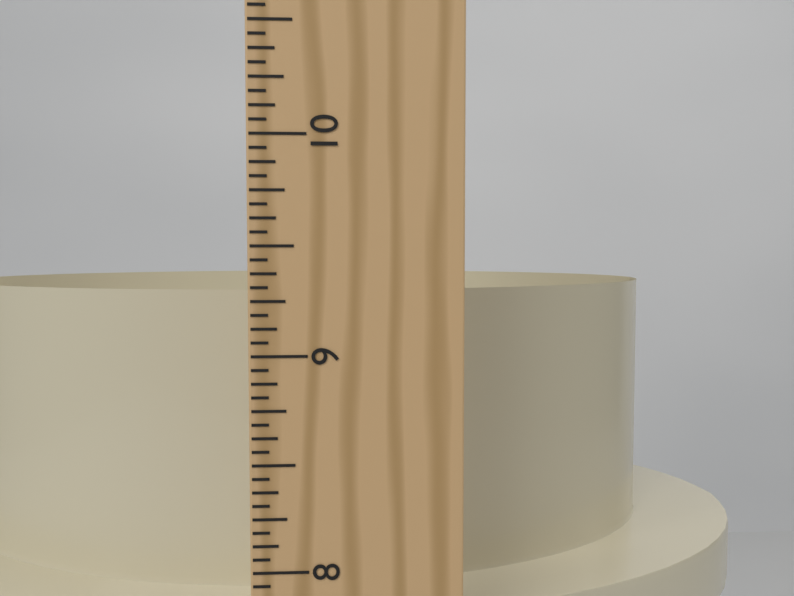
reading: 9.2500 in
